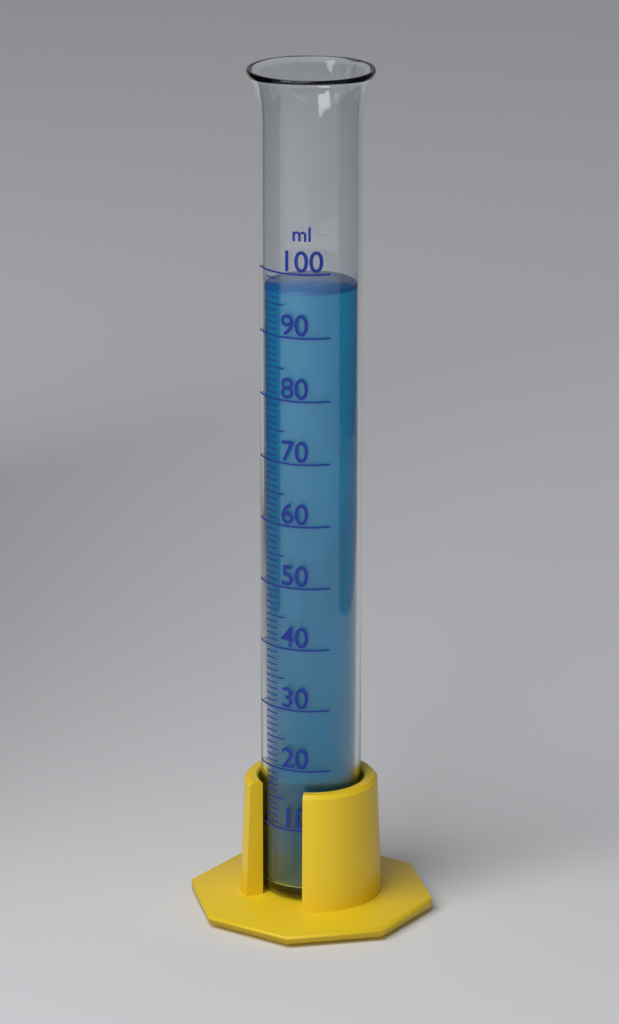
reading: 97 ml
